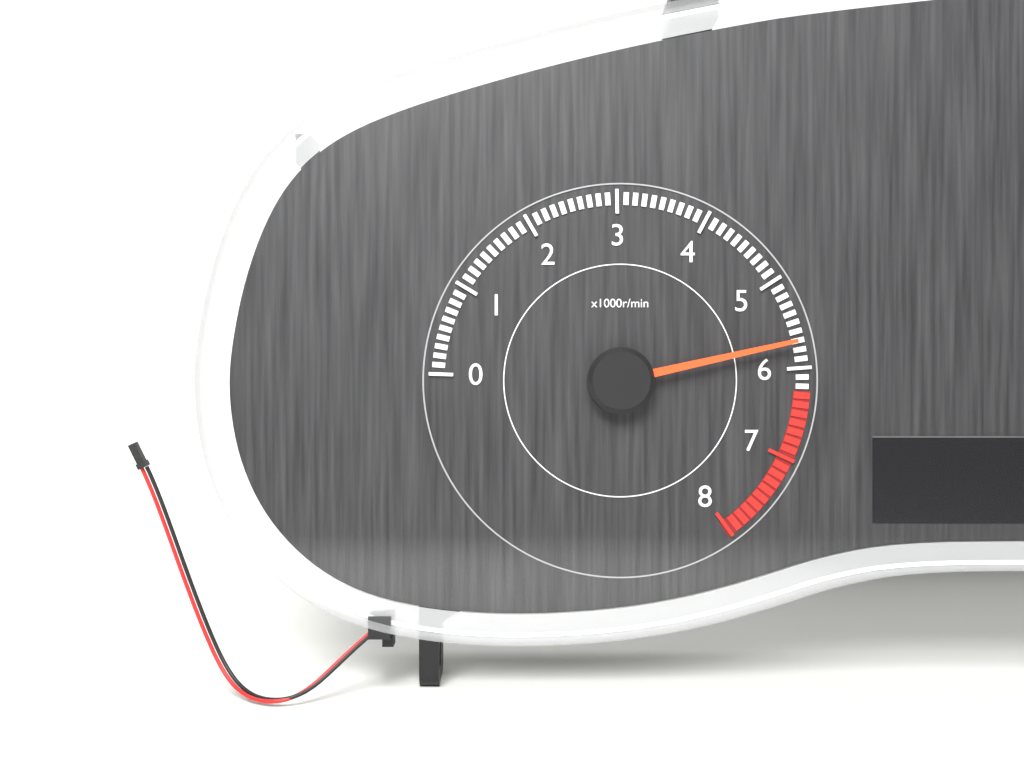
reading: 5700 r/min
